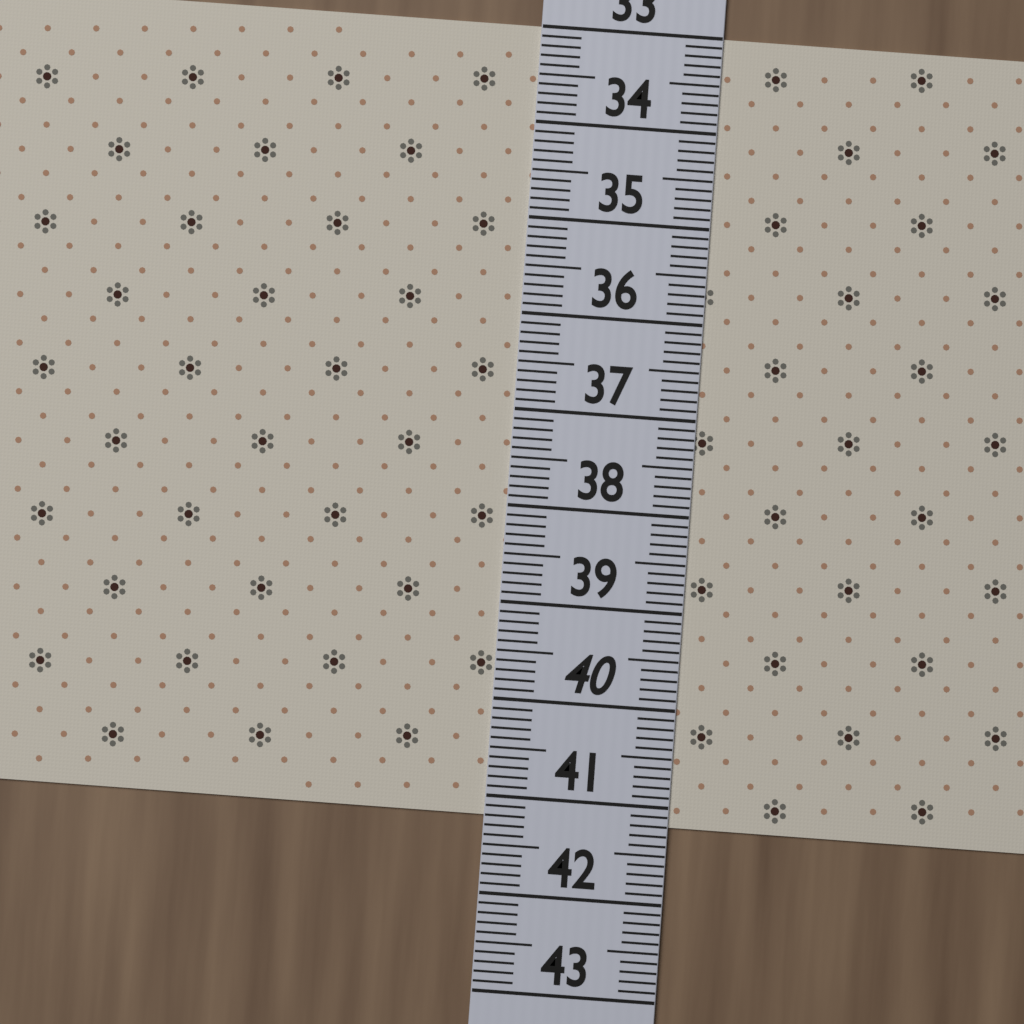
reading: 41.2 (no unit)
